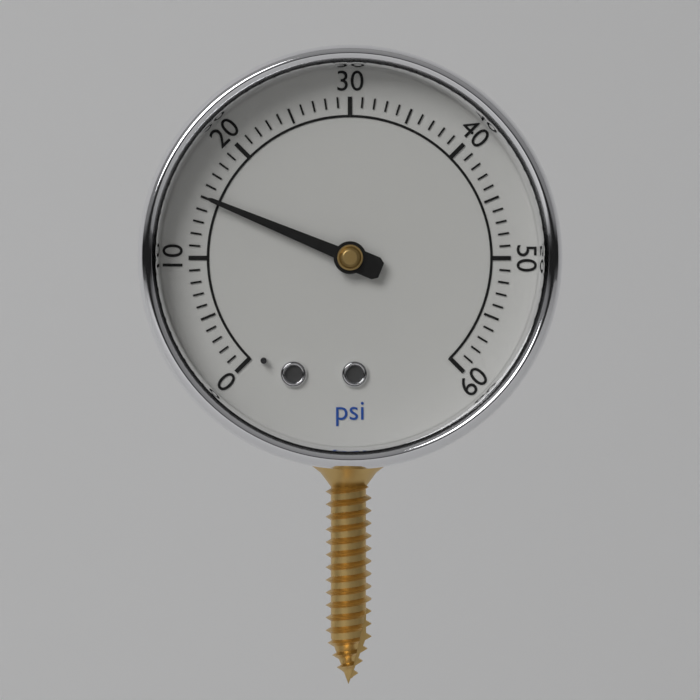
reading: 15 psi
